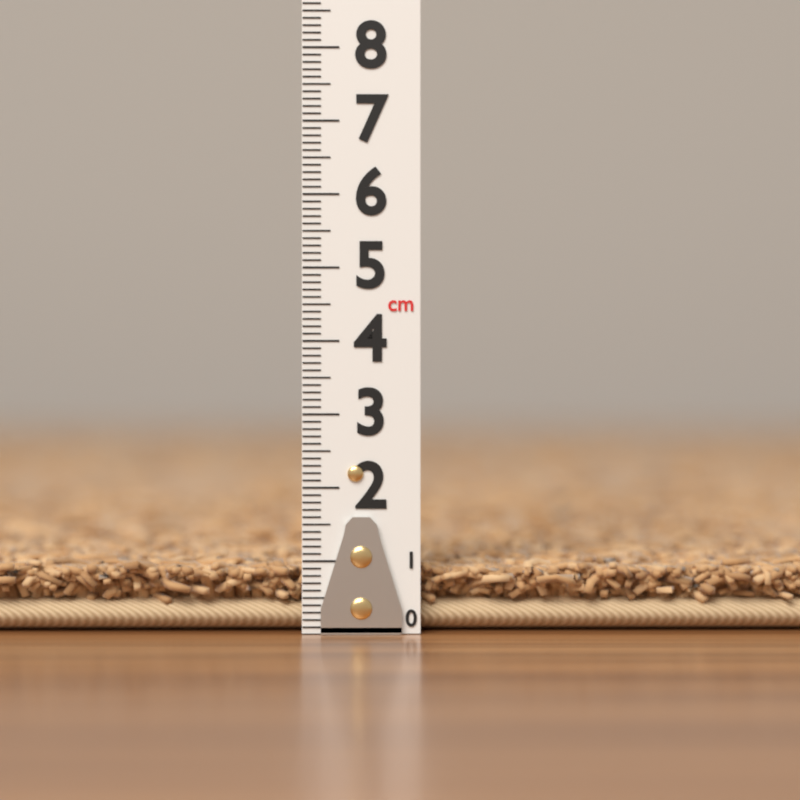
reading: 1.1 cm
